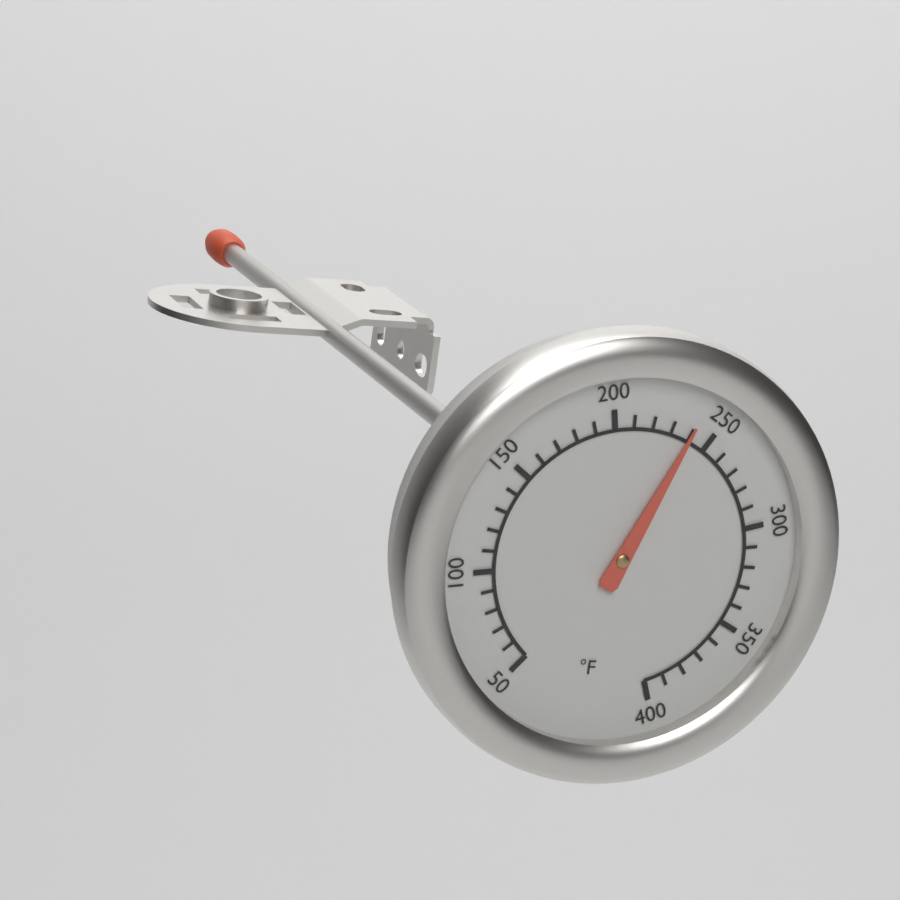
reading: 240 °F
